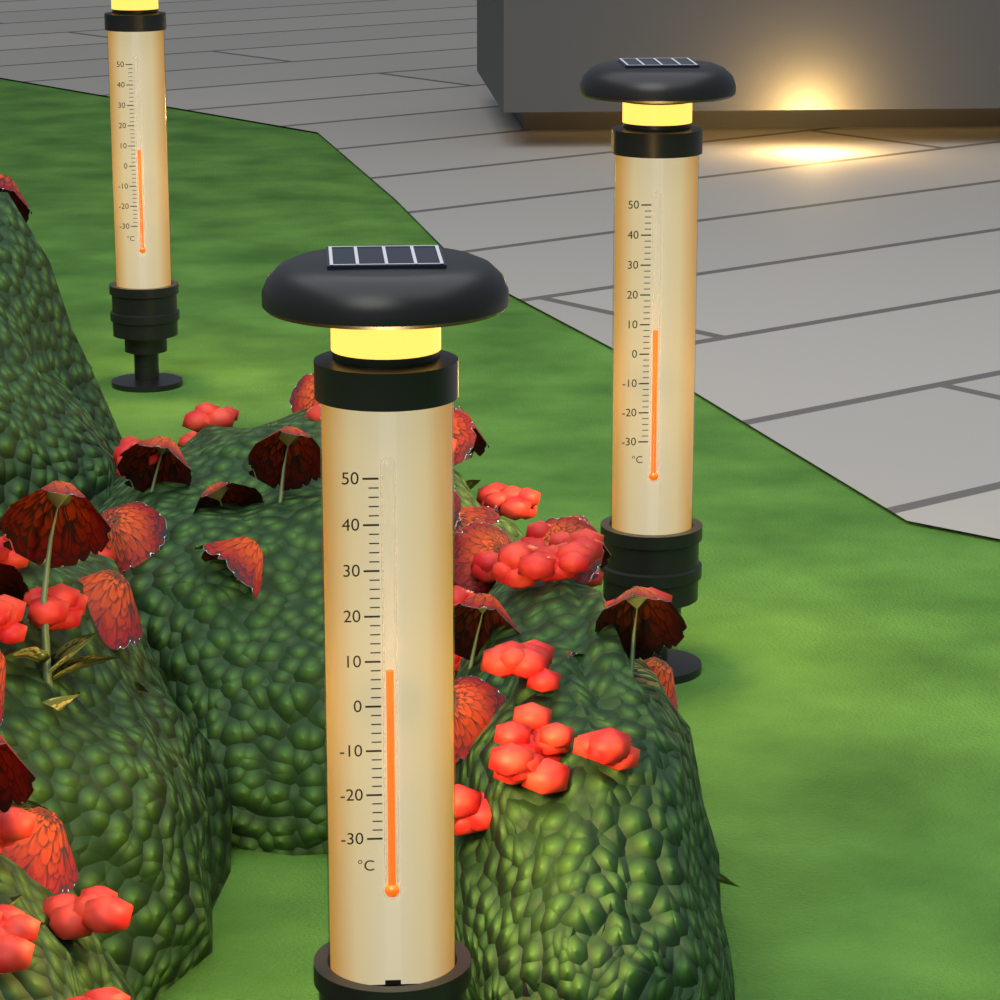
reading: 8 °C
